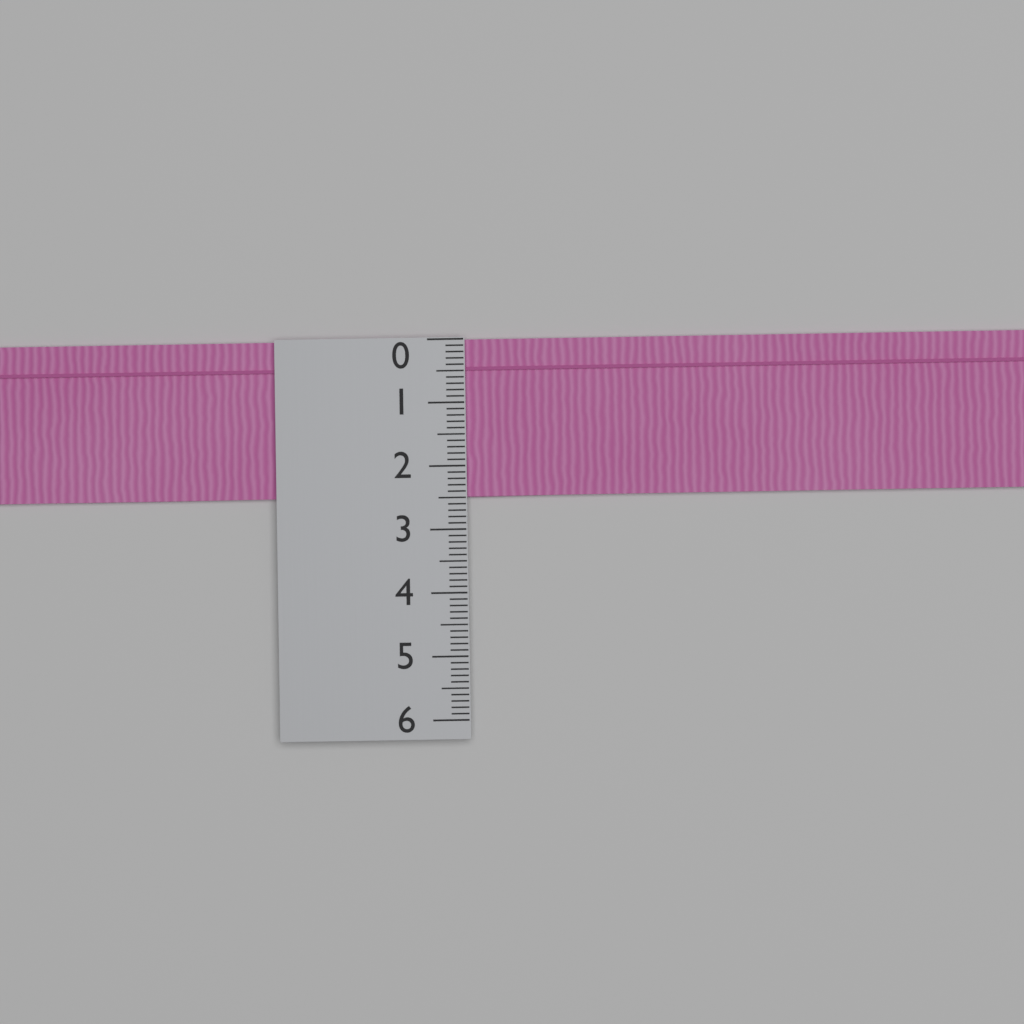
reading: 2.5 (no unit)
